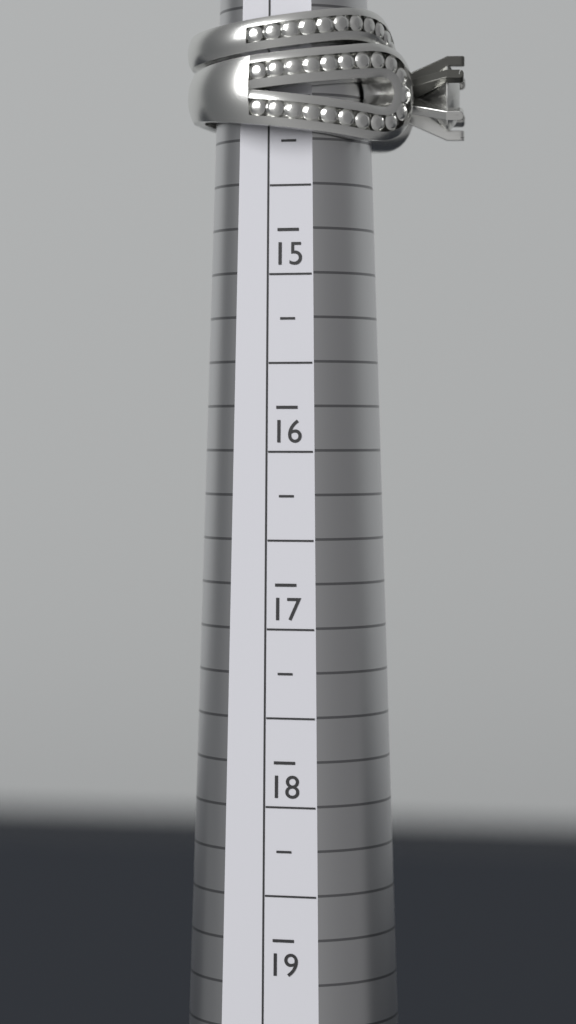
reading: 14.50 (no unit)
